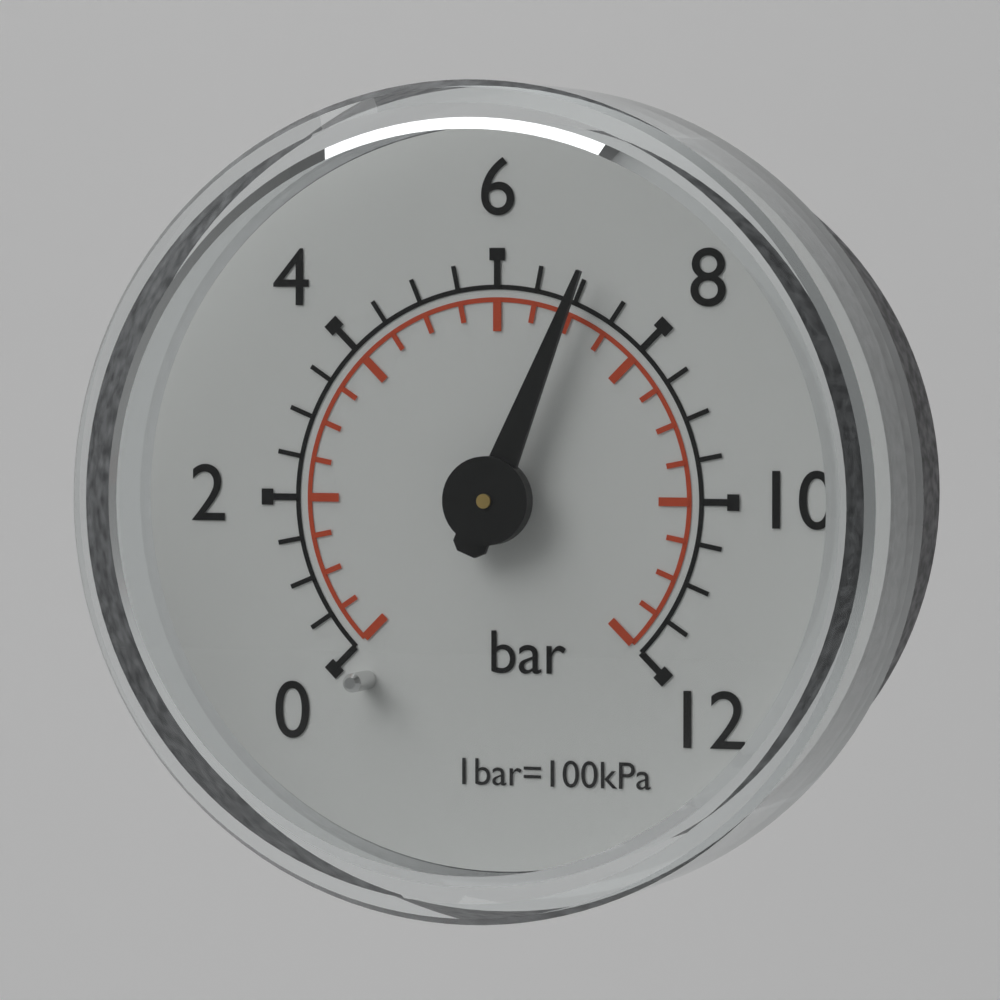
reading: 7.0 bar
